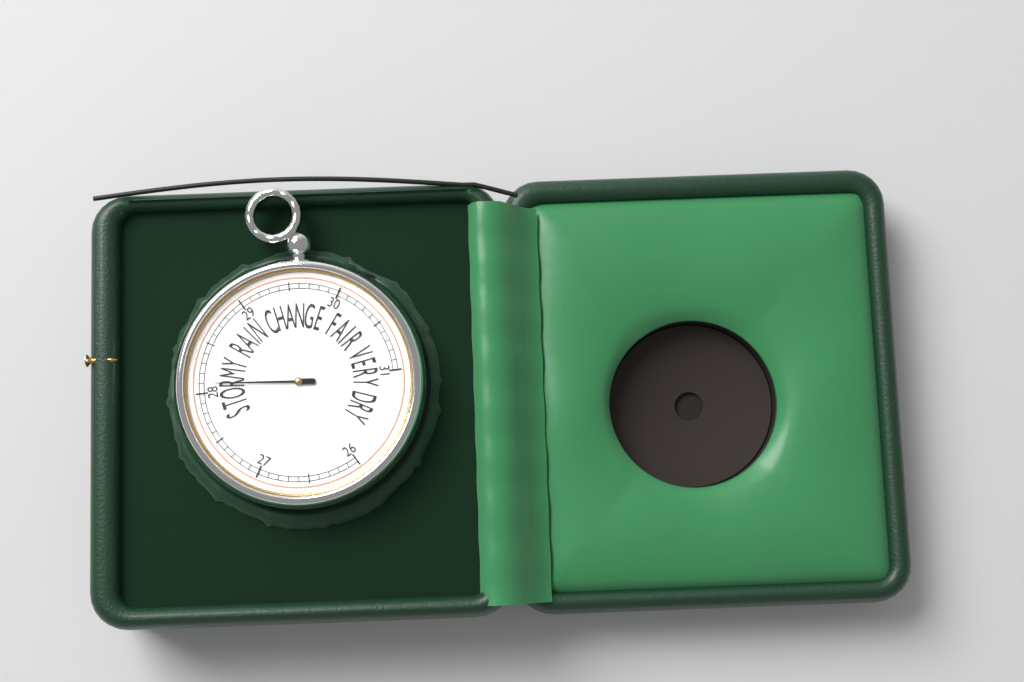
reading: 28.1 inHg
